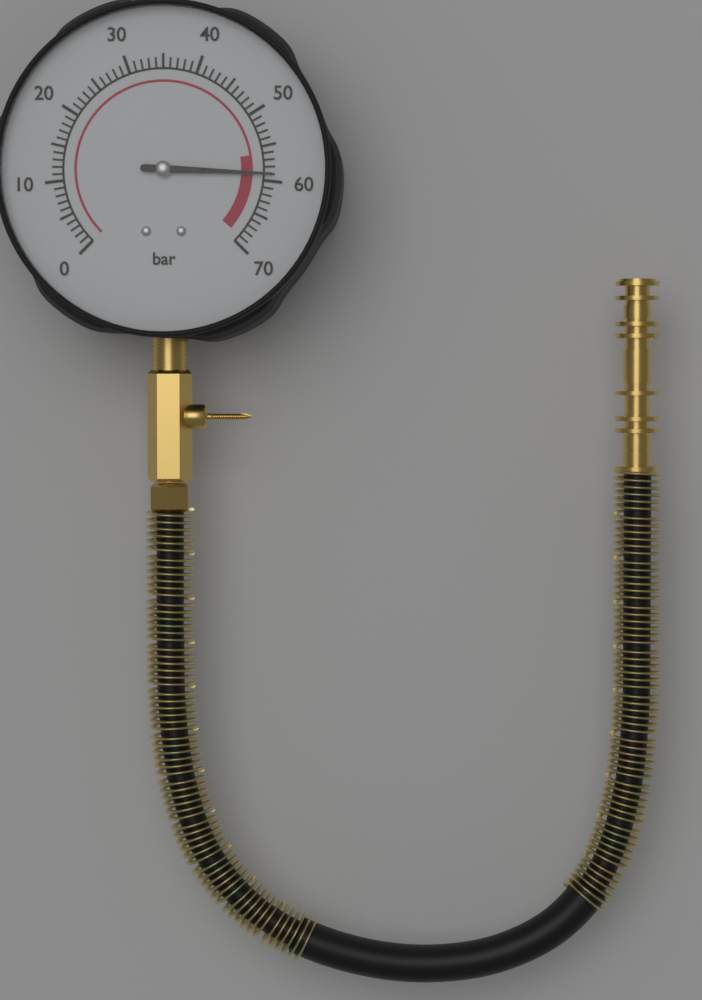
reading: 59 bar
